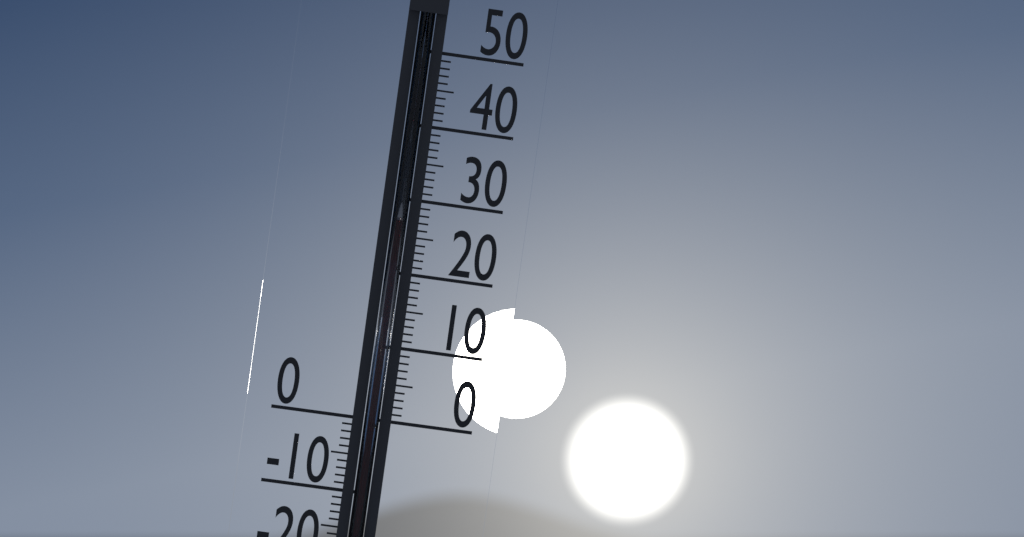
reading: 27 °C
